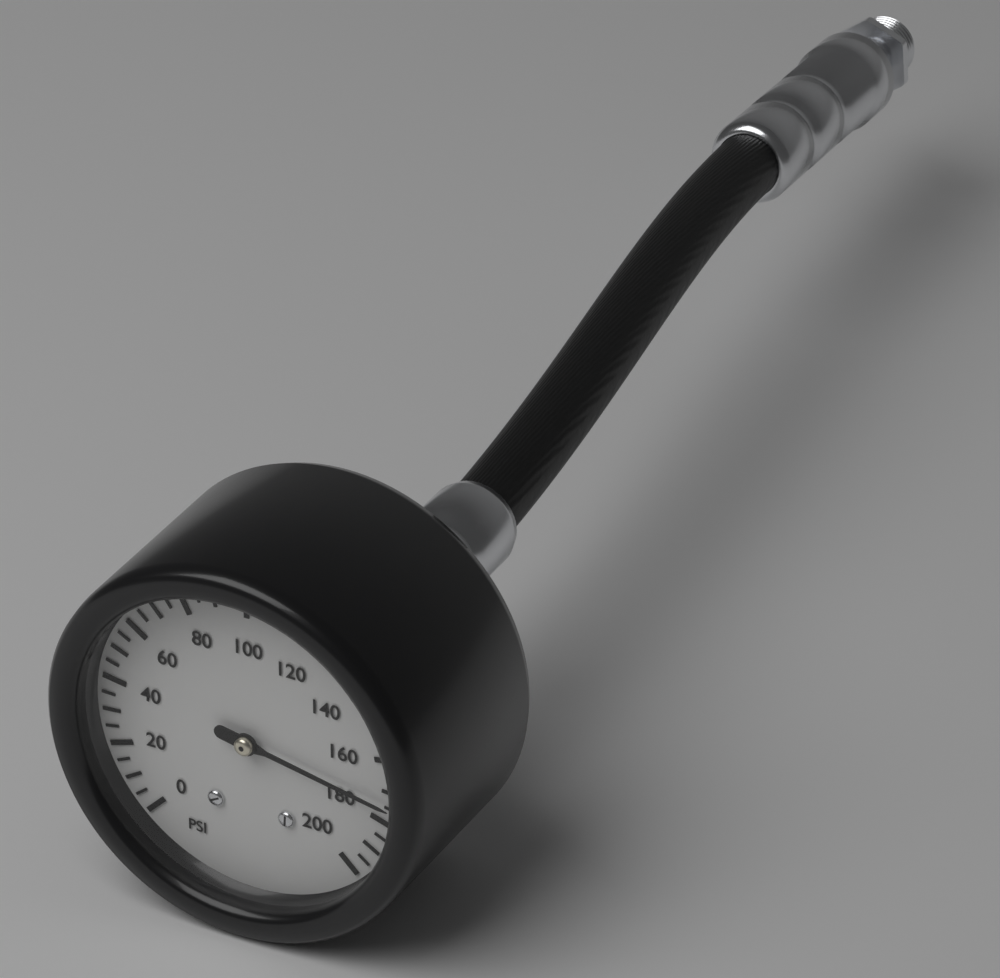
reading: 175 psi
